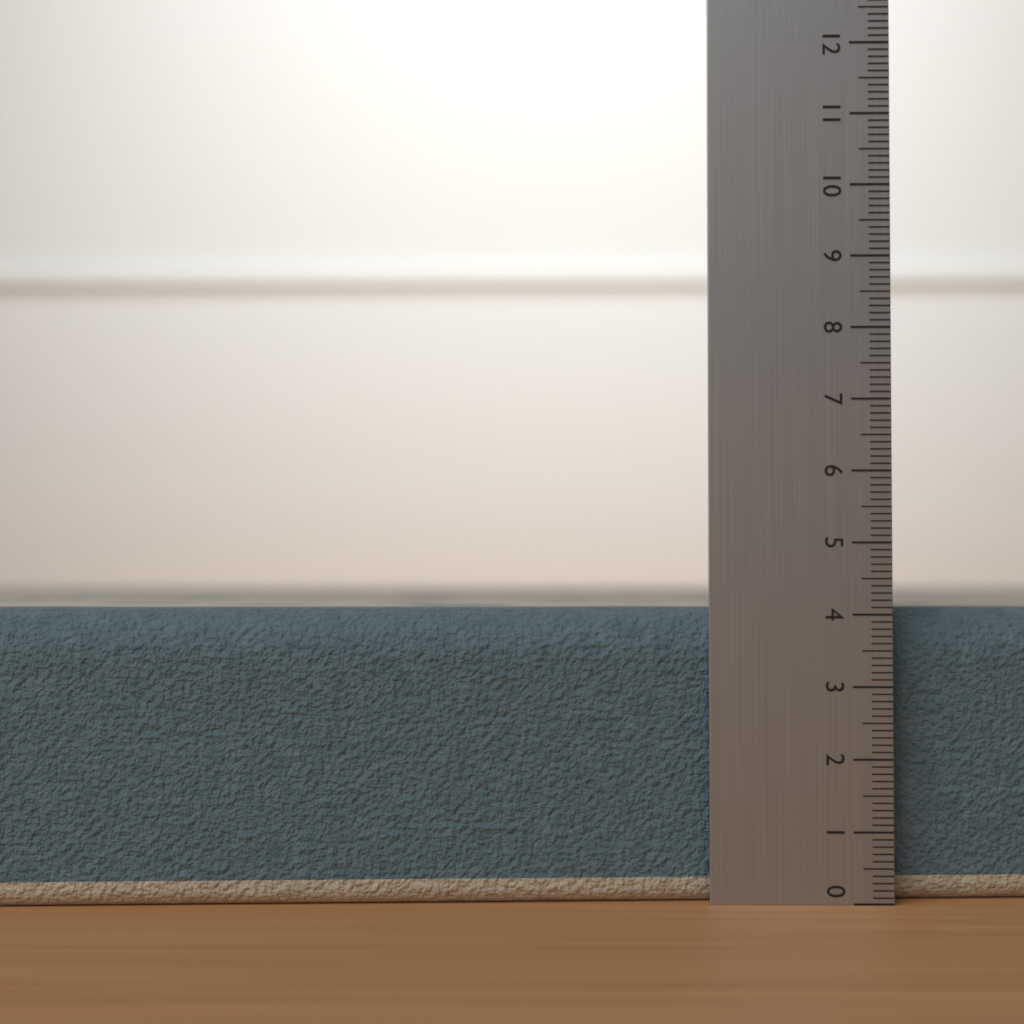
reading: 4.1 (no unit)
